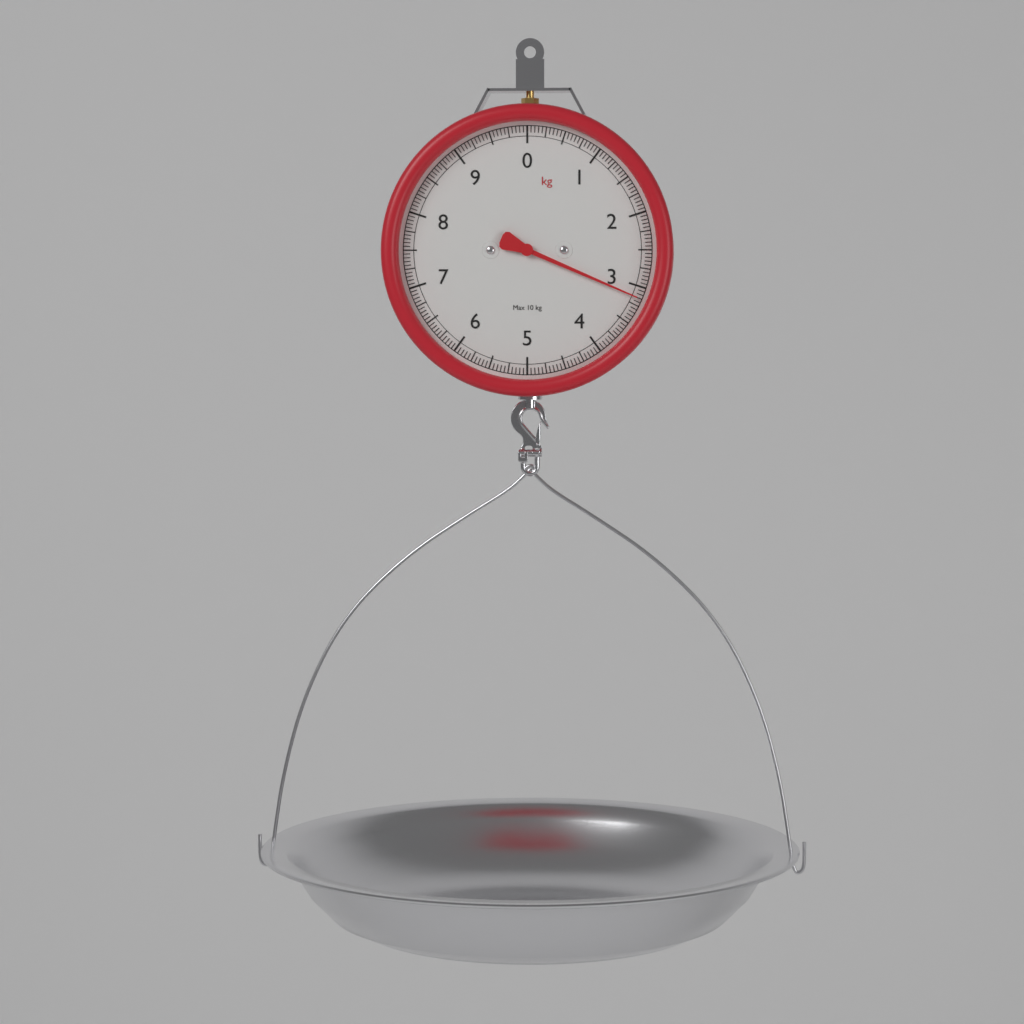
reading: 3.15 kg
